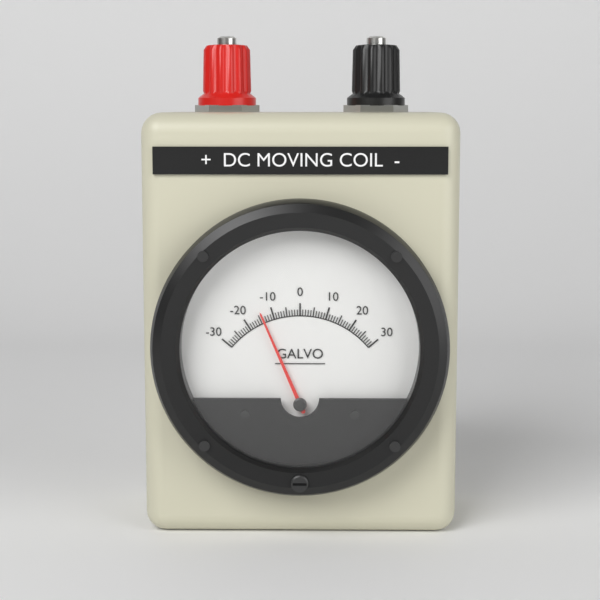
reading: -14 (no unit)
